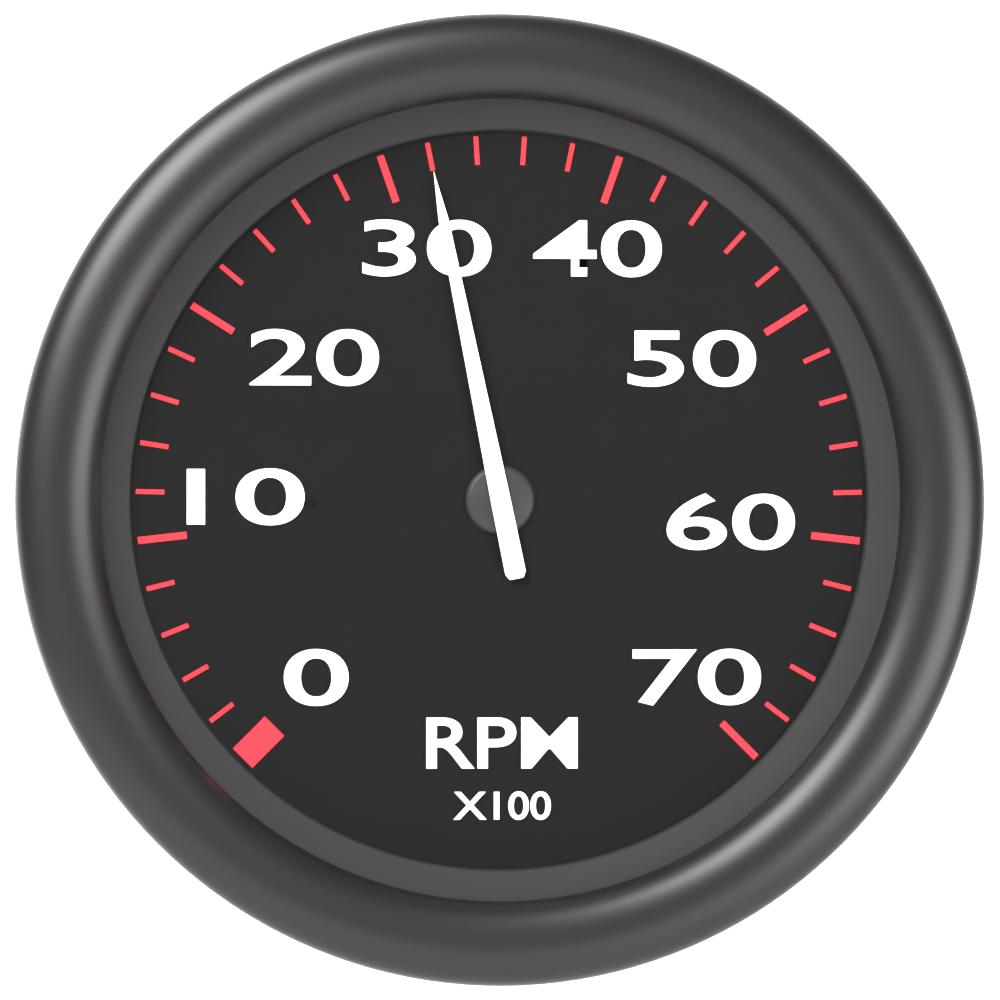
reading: 3200 RPM
